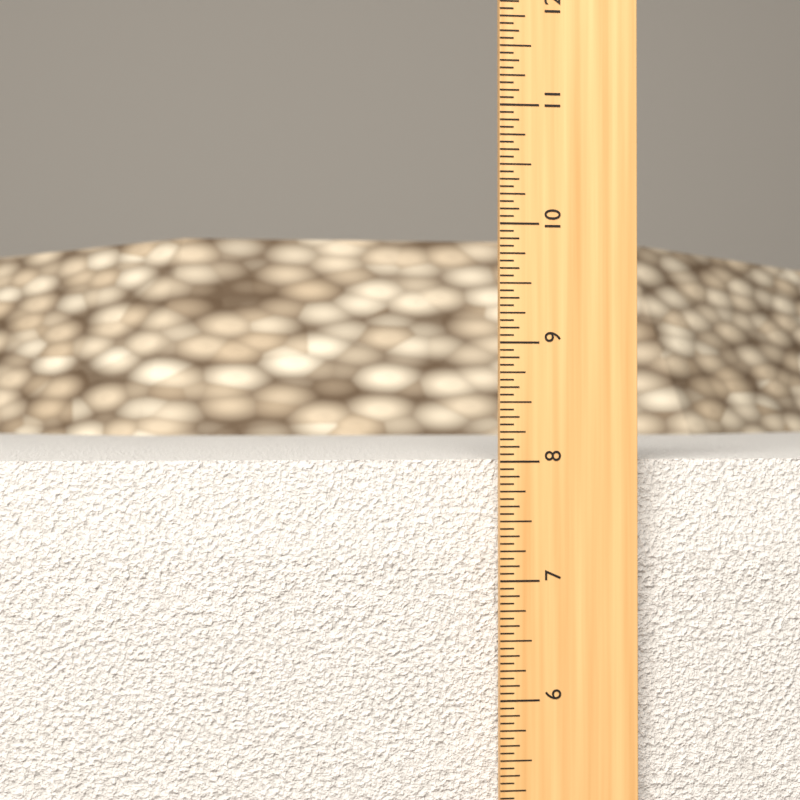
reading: 8.0000 in
